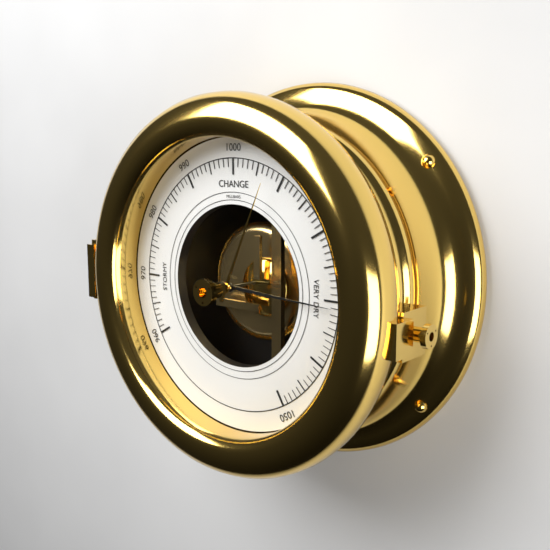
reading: 1031 mbar
